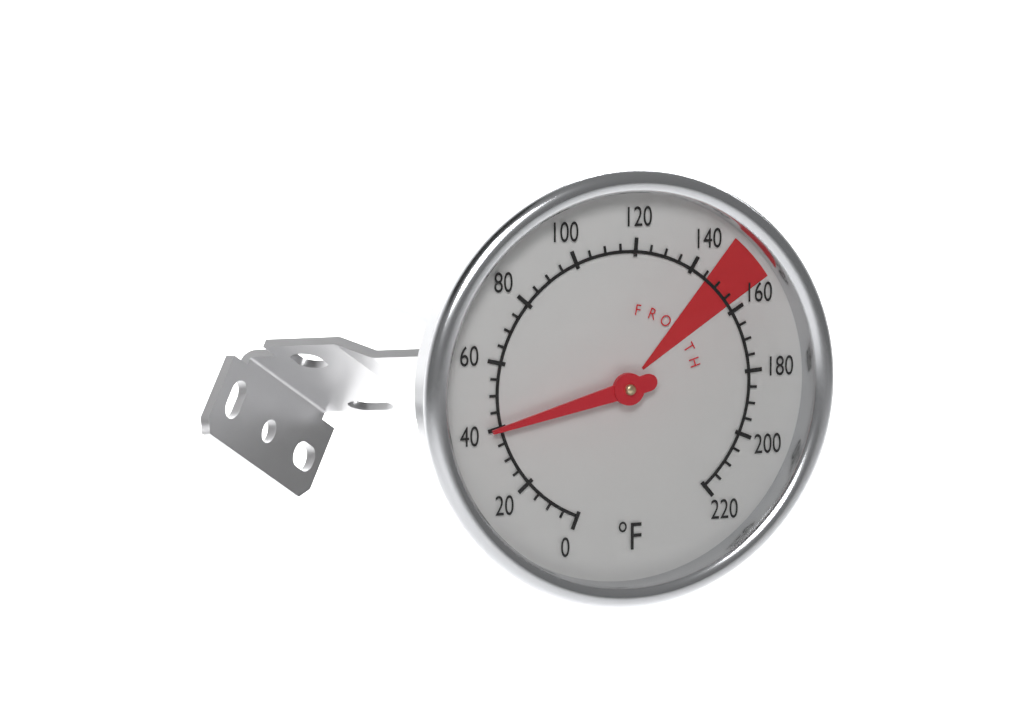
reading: 40 °F
